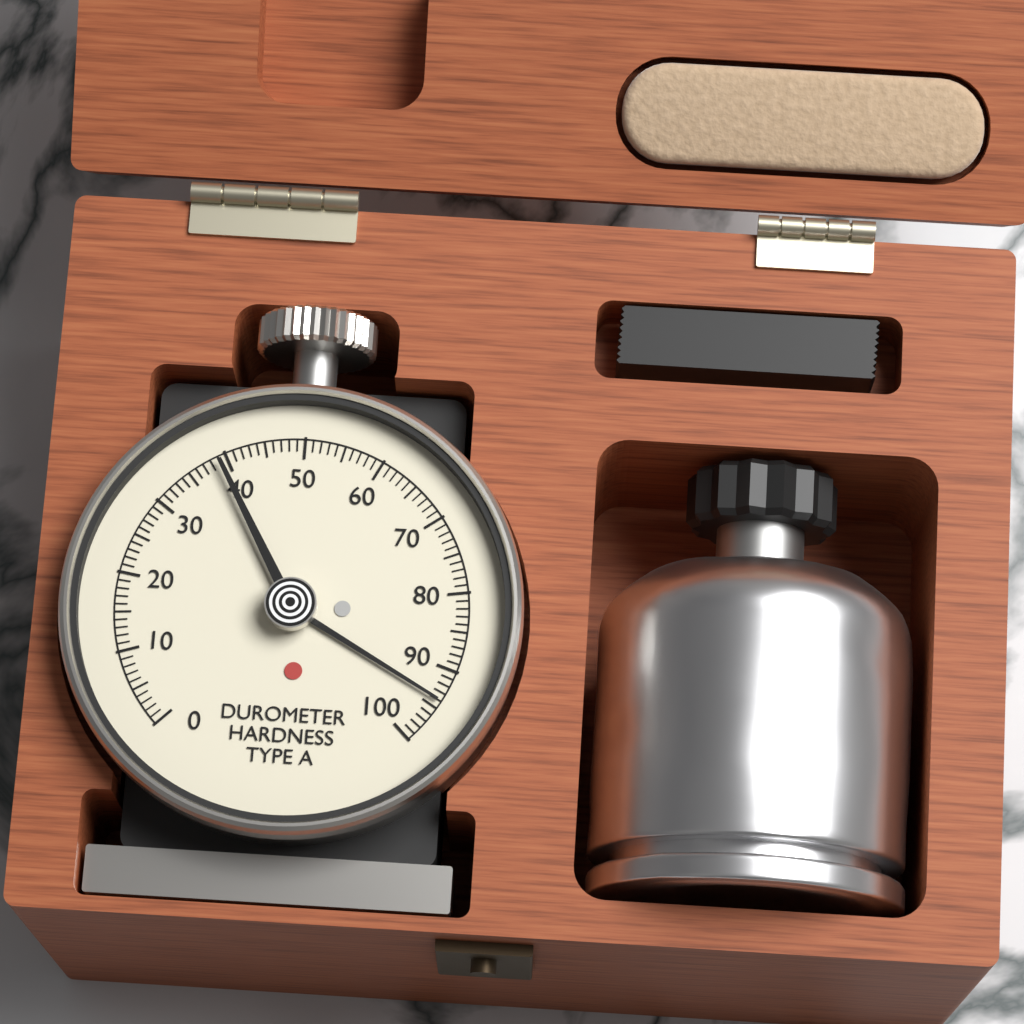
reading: 94 Shore A
